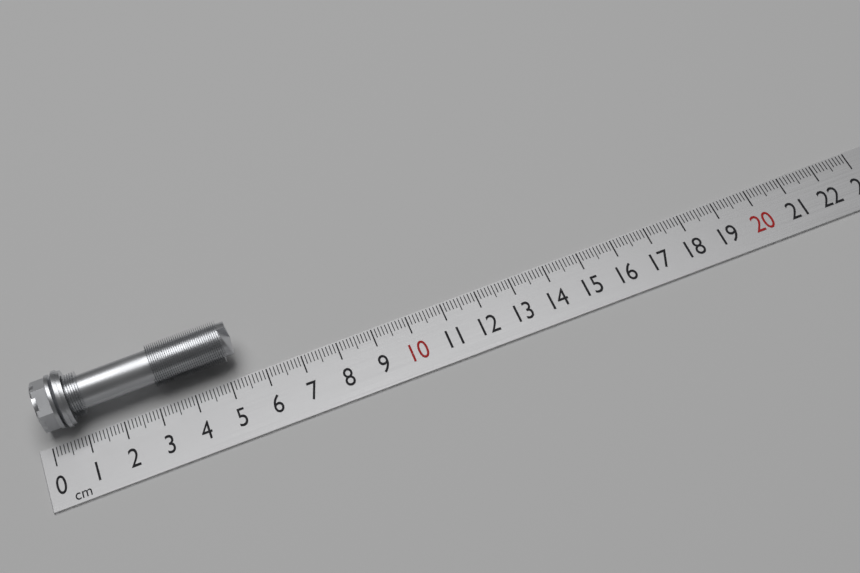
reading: 5.4 cm
